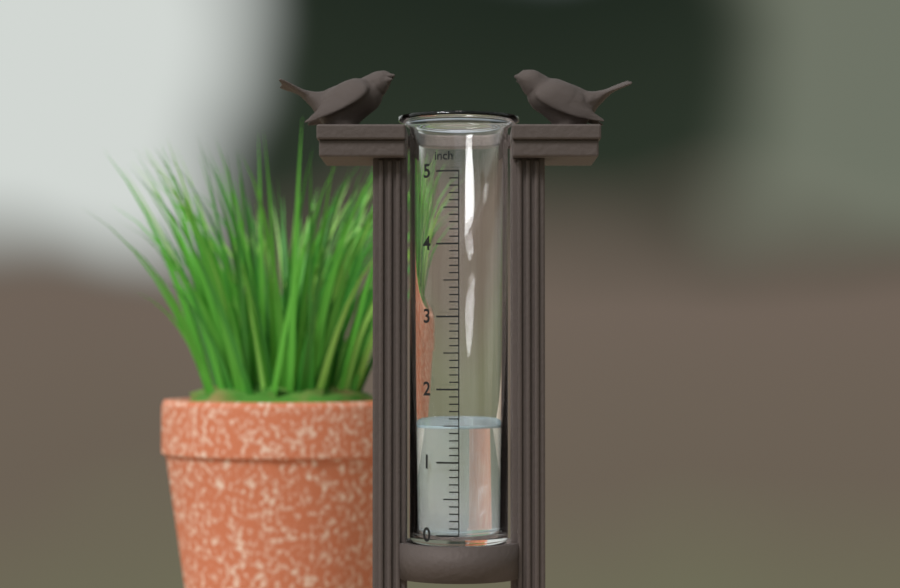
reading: 1.5 inch
